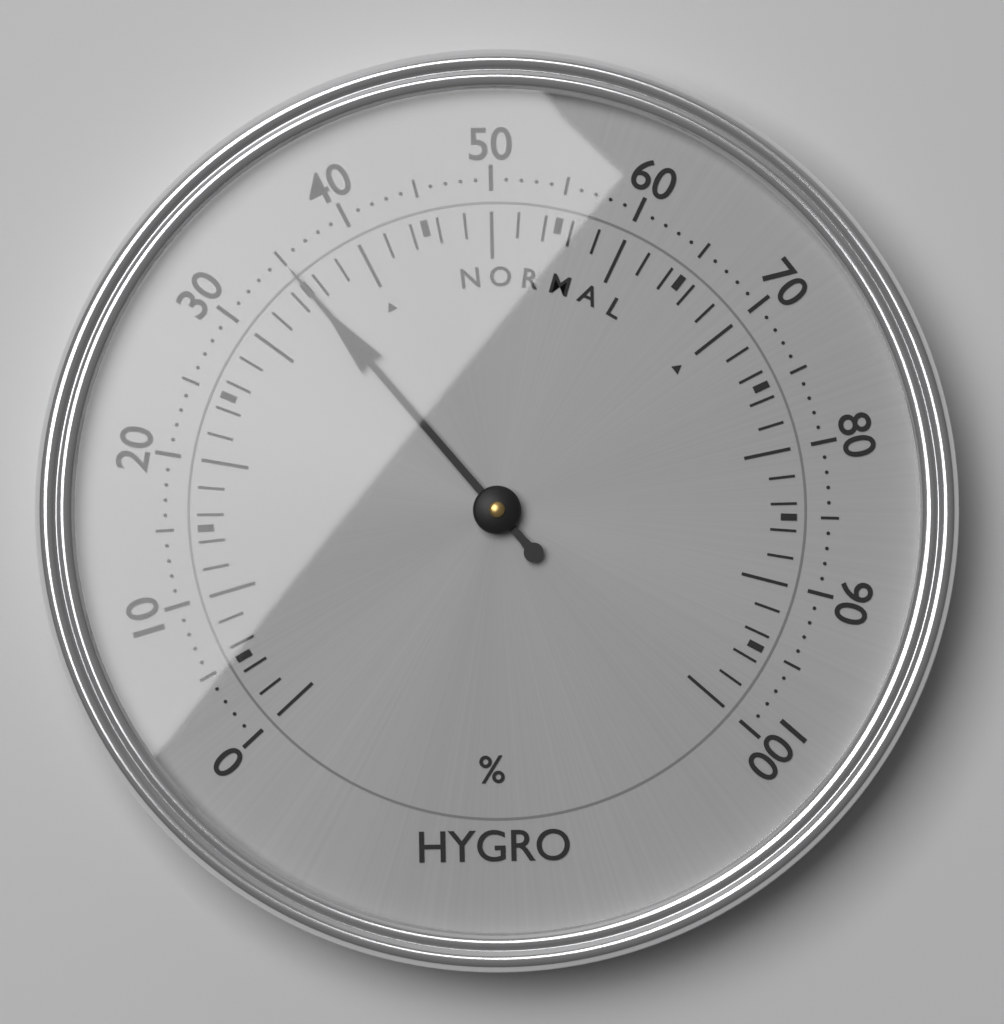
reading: 35 %
